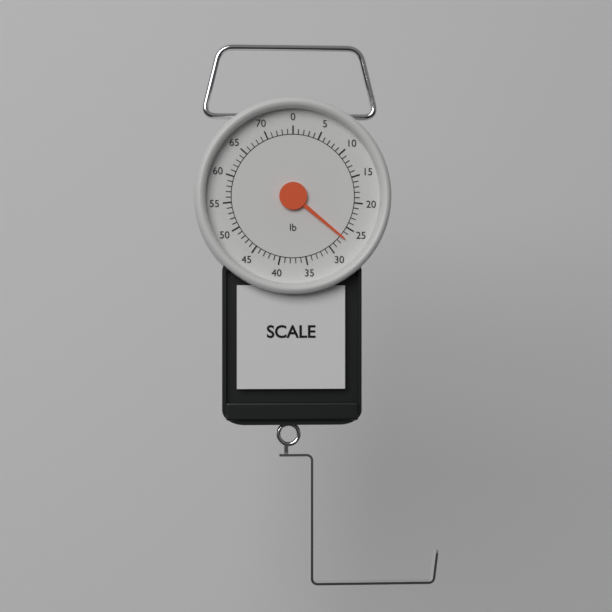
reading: 27 lb
